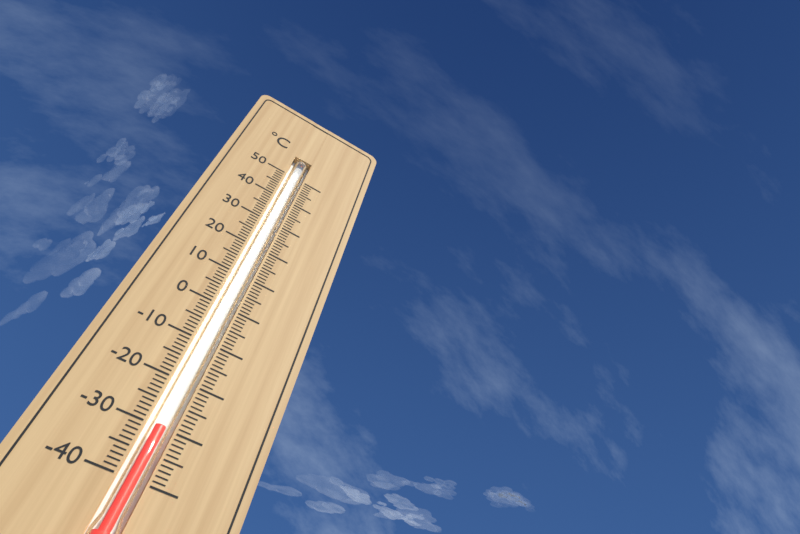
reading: -30 °C
